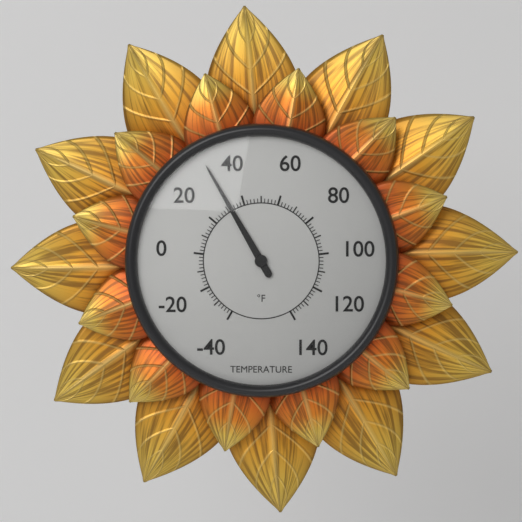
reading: 32 °F
